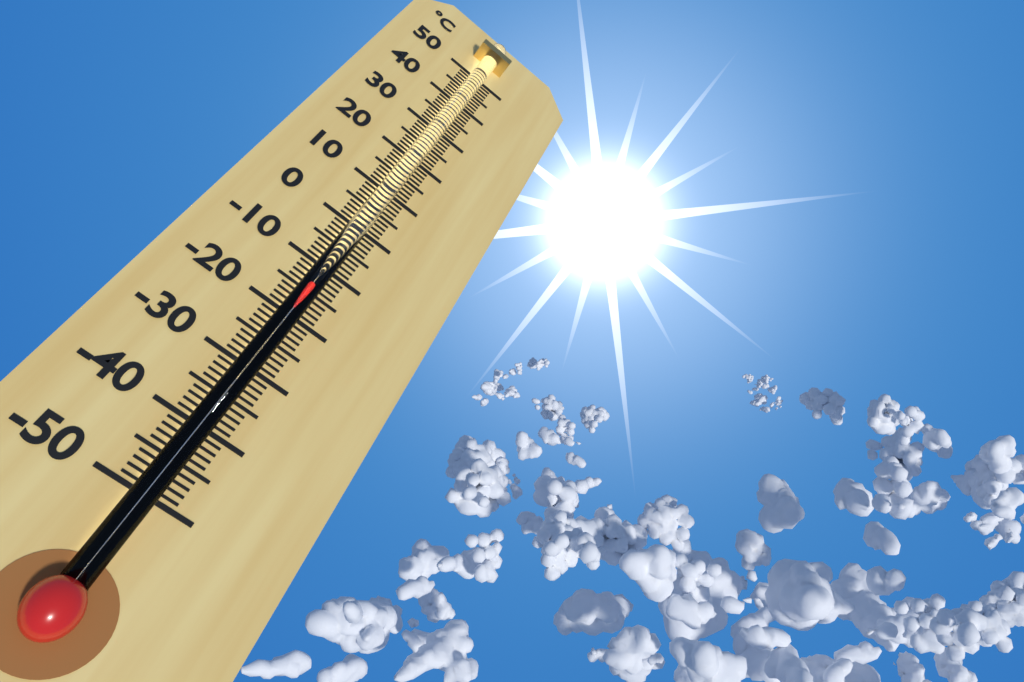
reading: -15 °C
